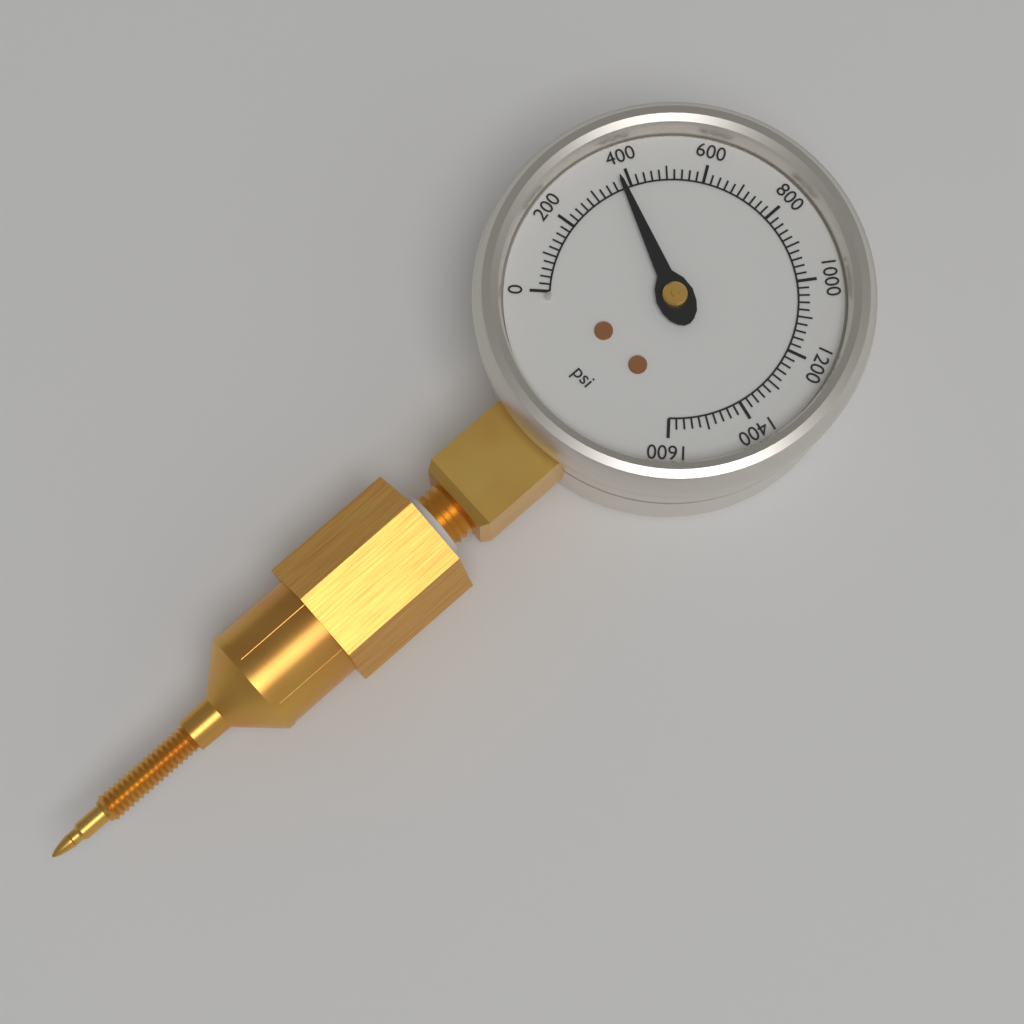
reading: 380 psi
